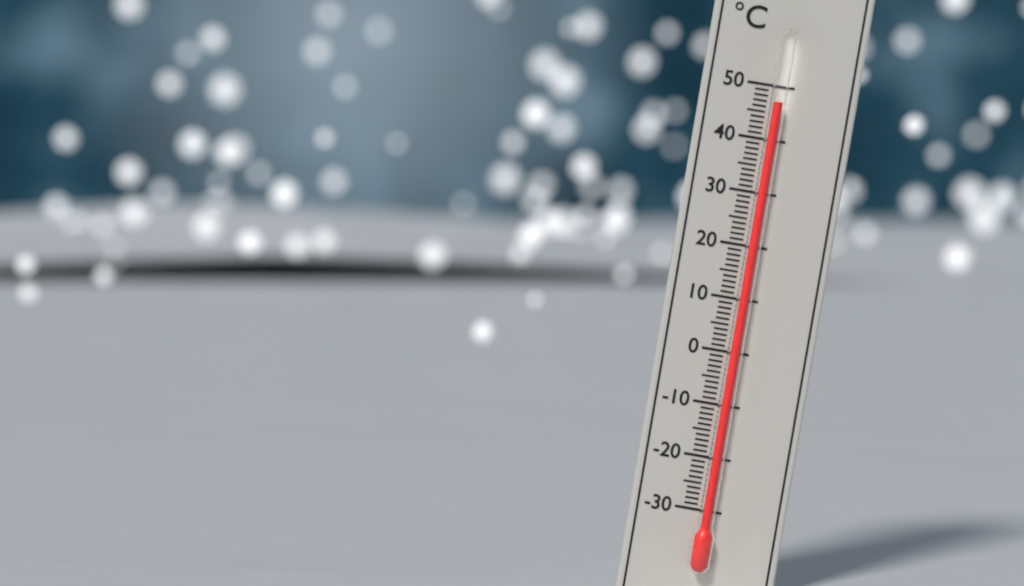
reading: 47 °C
